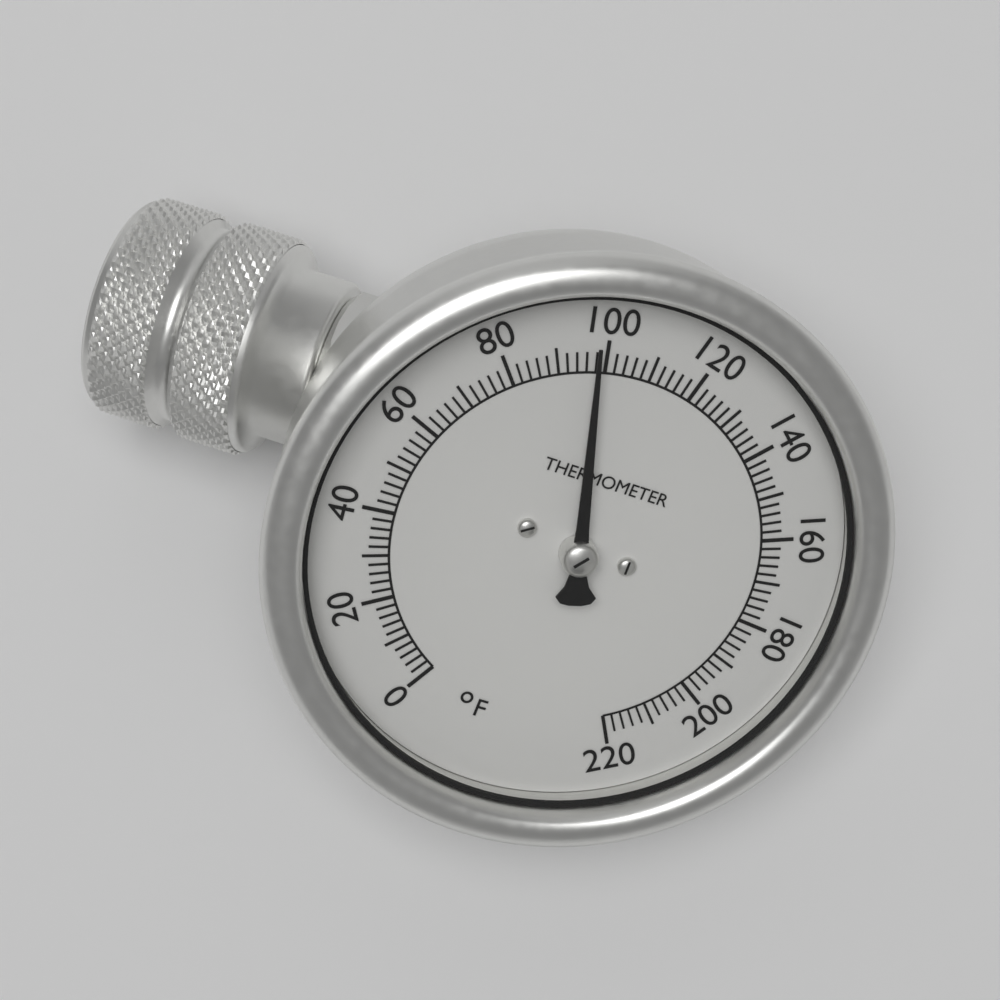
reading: 98 °F
